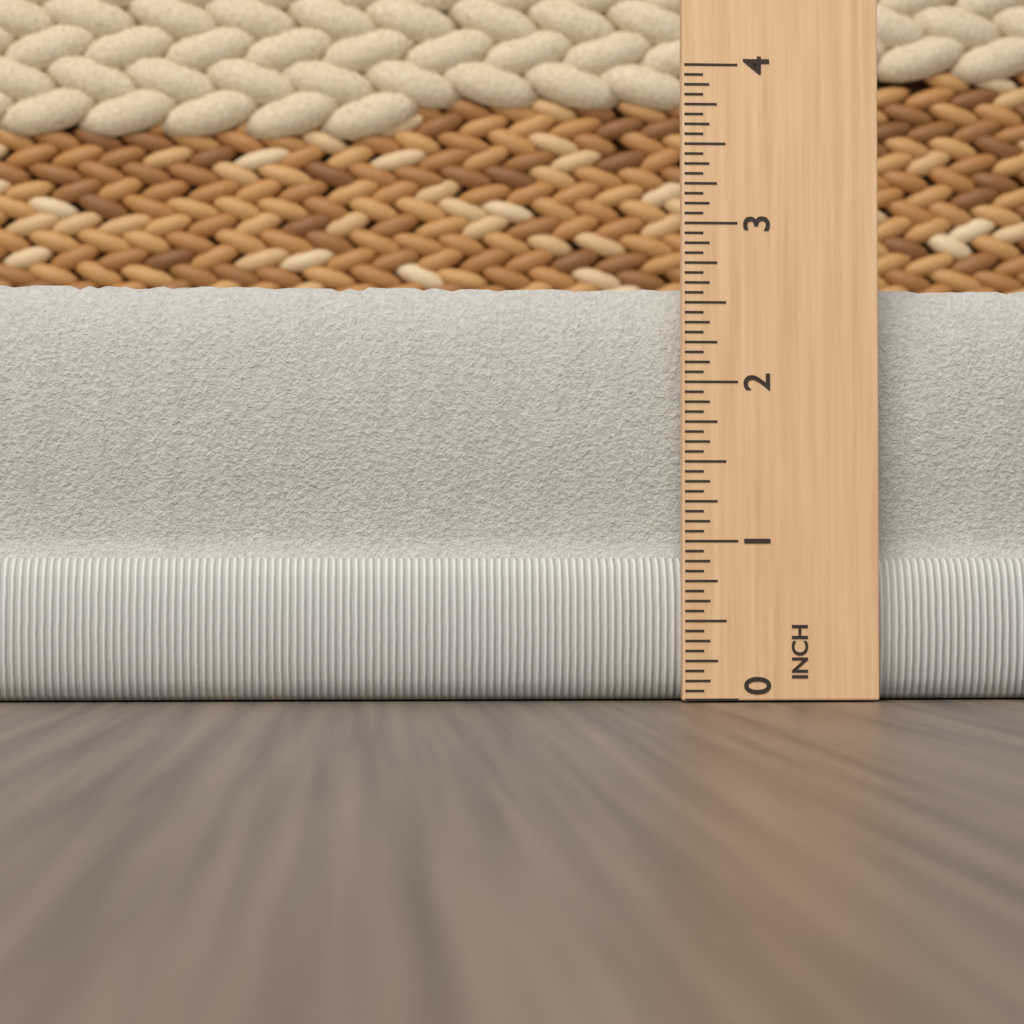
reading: 2.6250 in
